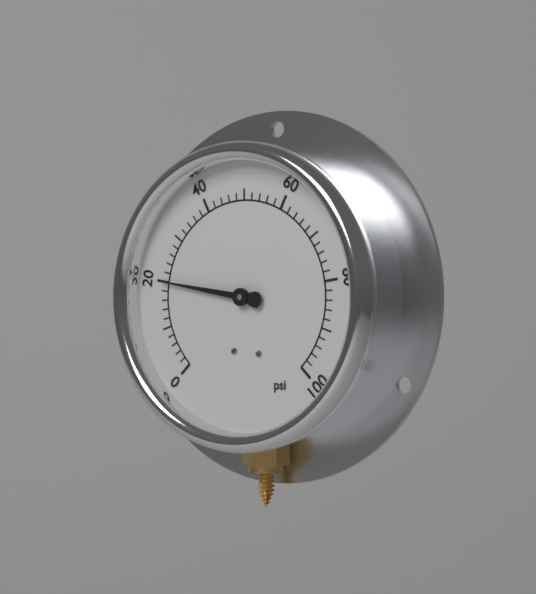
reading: 20 psi
